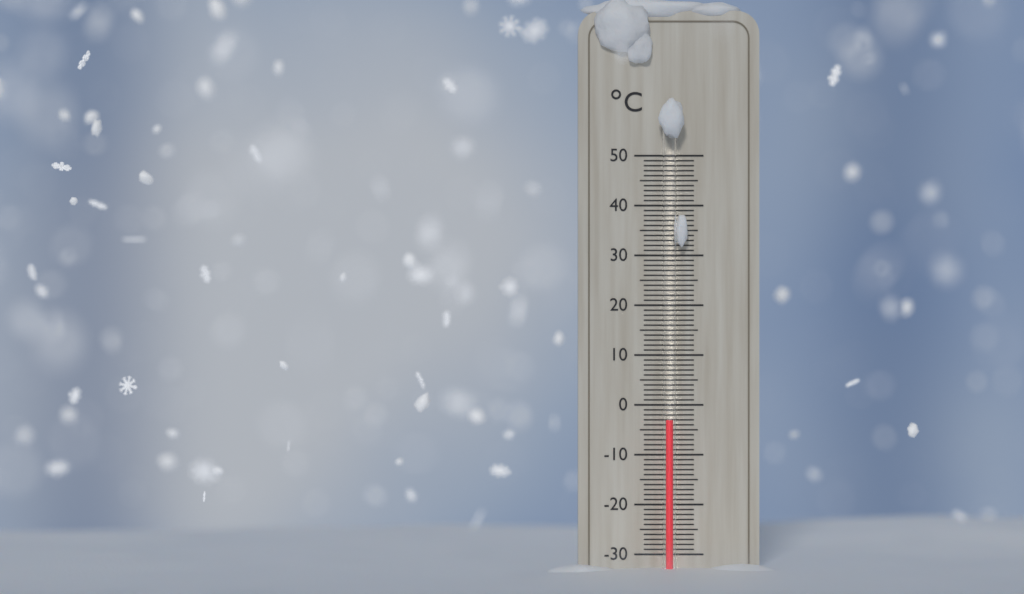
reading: -3 °C
